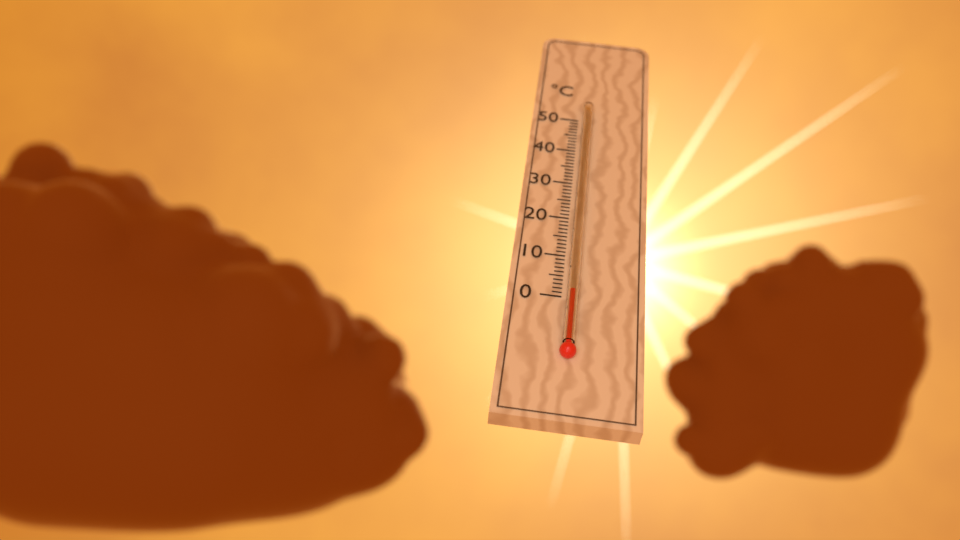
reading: 1 °C
